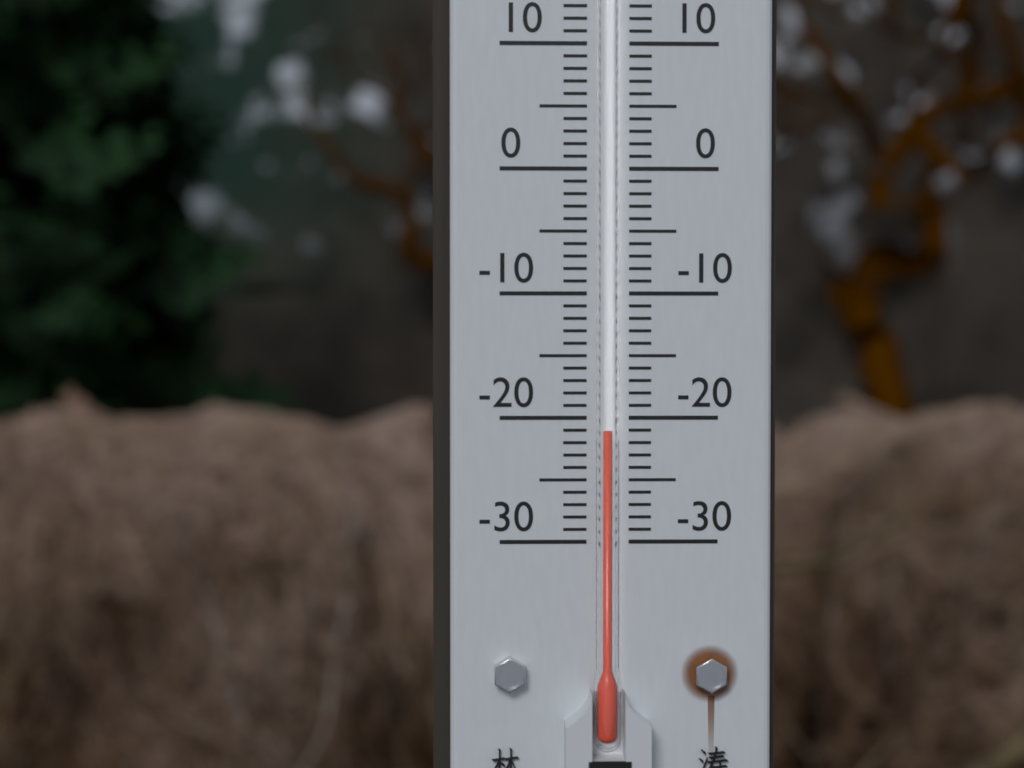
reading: -21 °C
